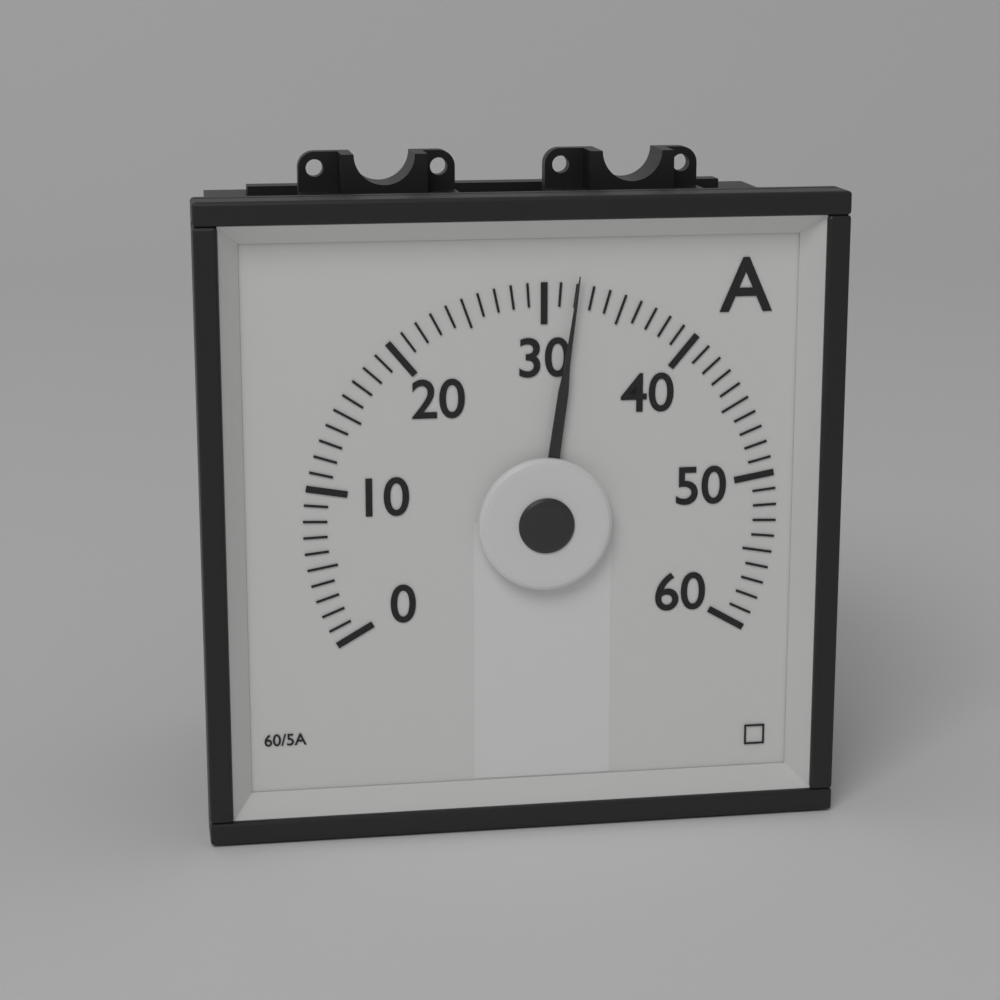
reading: 32 A
